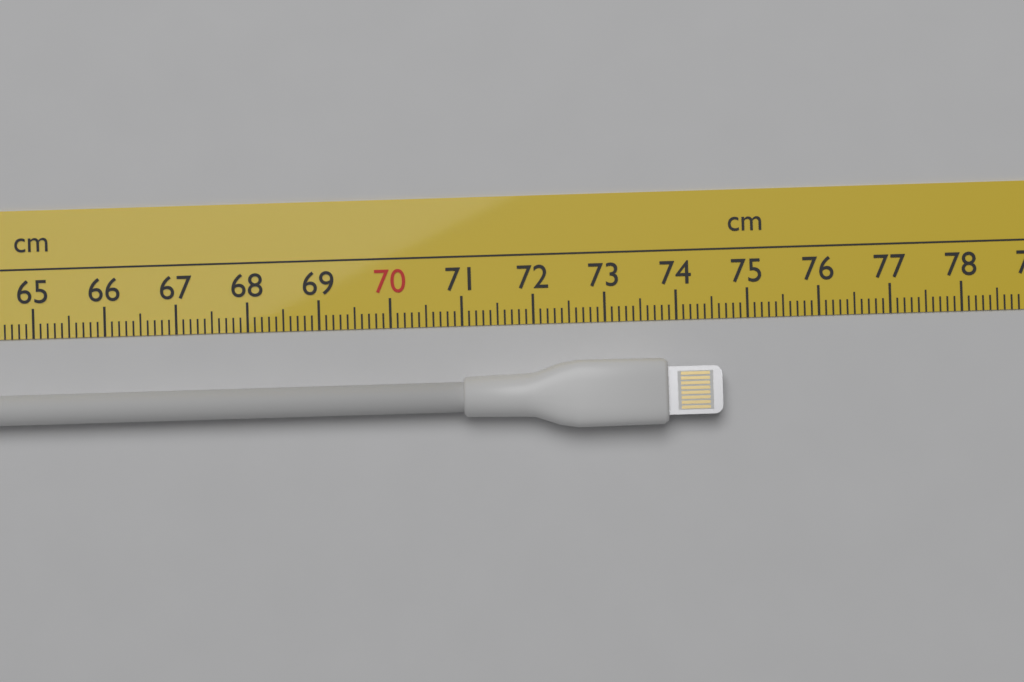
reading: 74.6 cm
